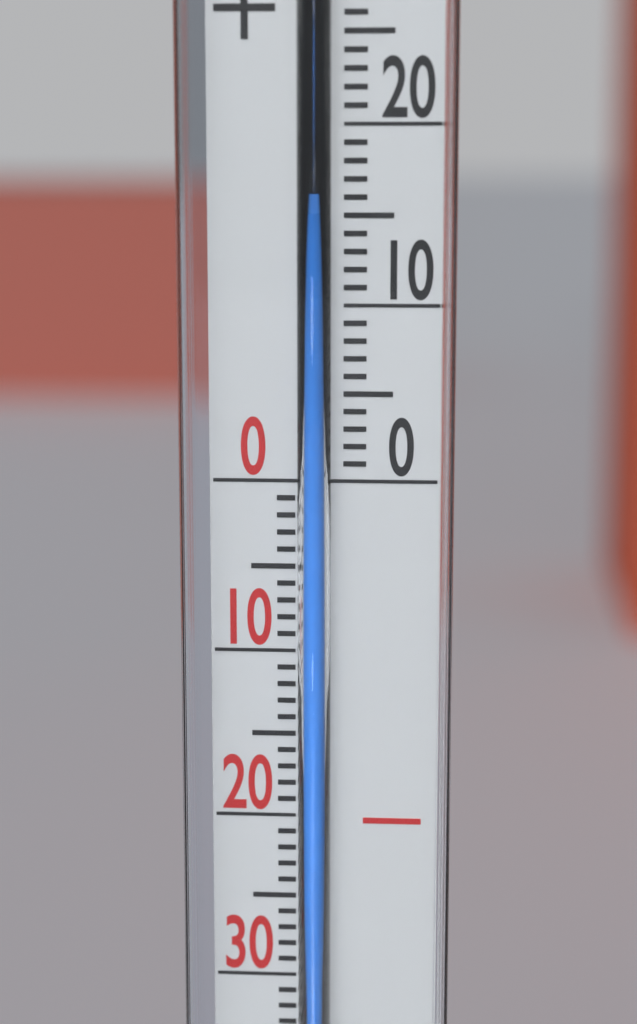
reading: 15 °C
